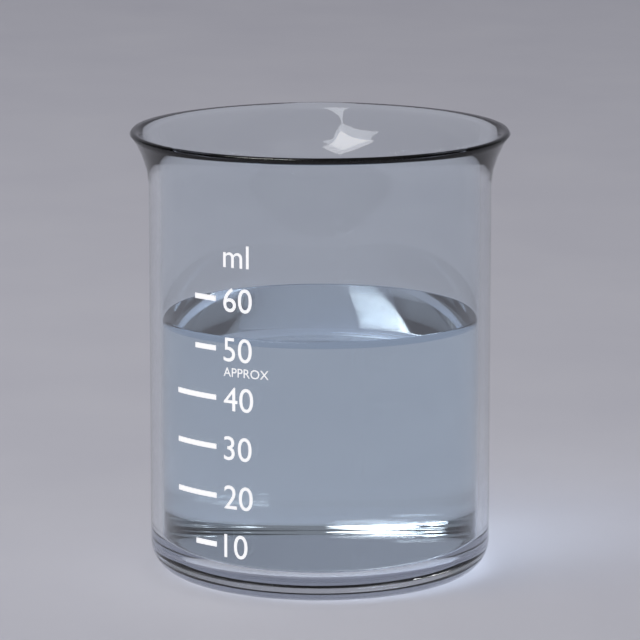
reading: 52 ml
